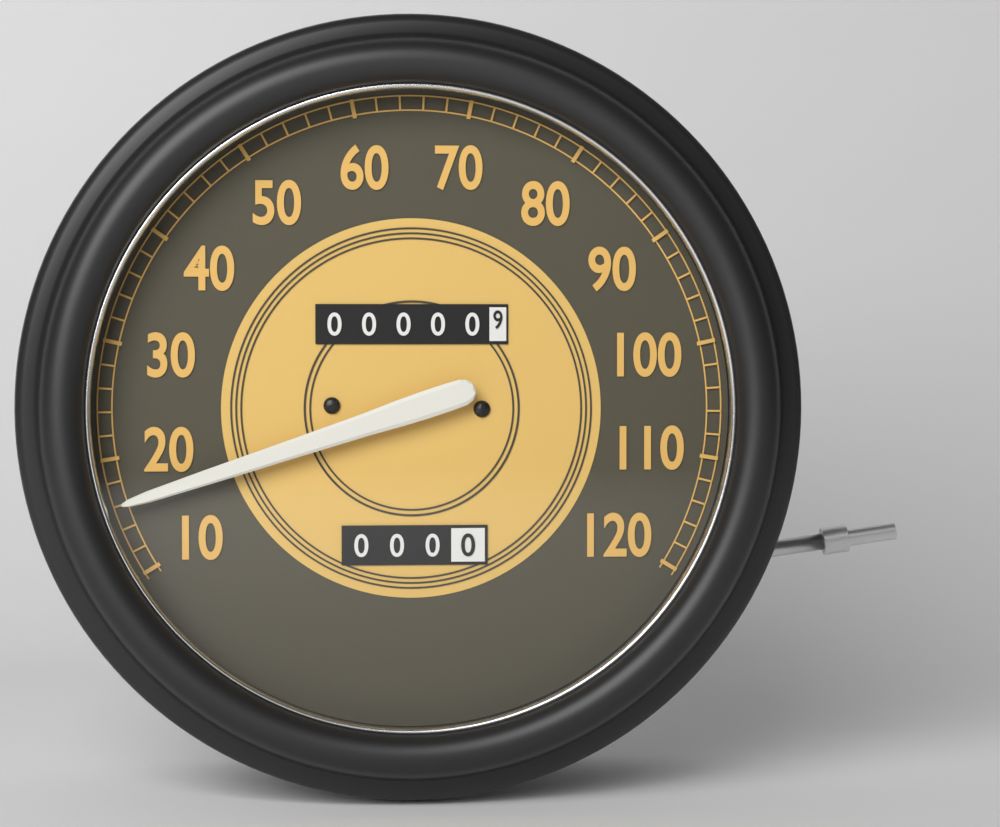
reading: 16 (no unit)
